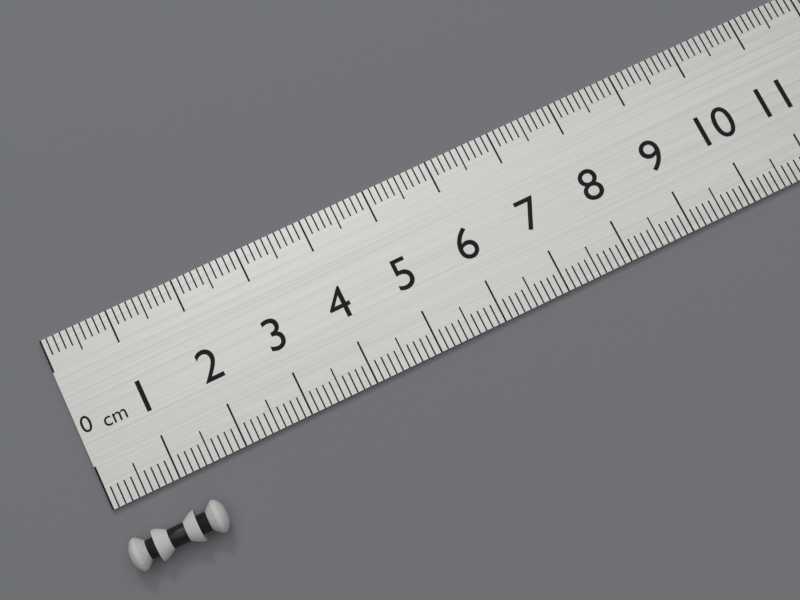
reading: 1.4 cm
